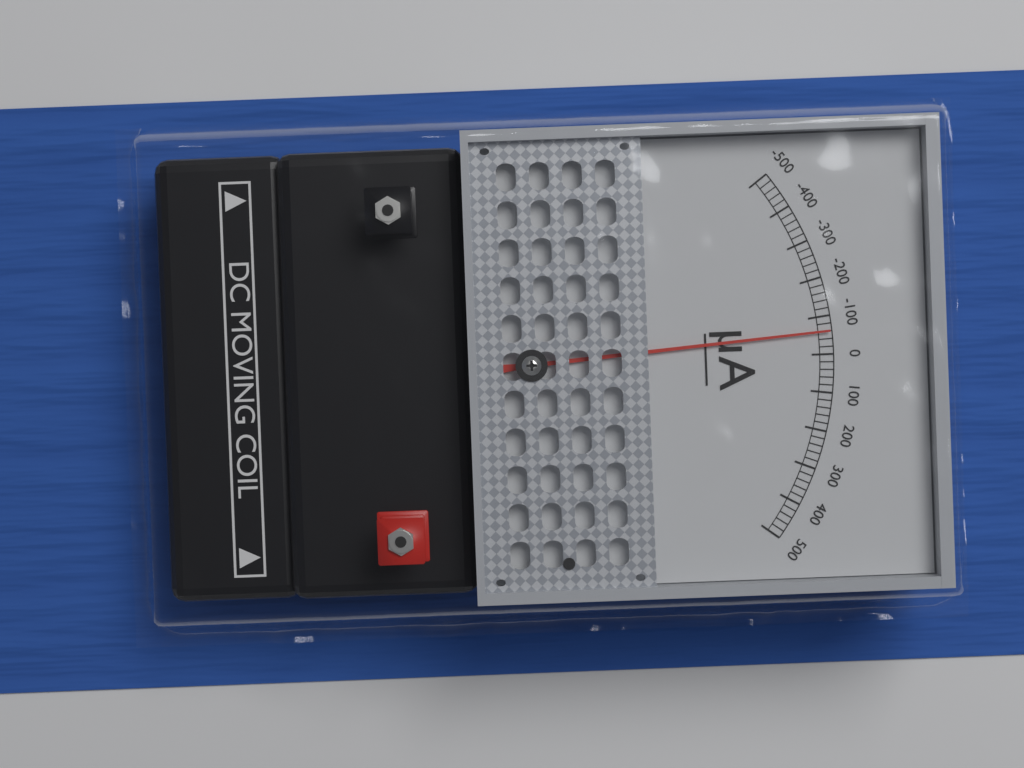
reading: -60 µA
